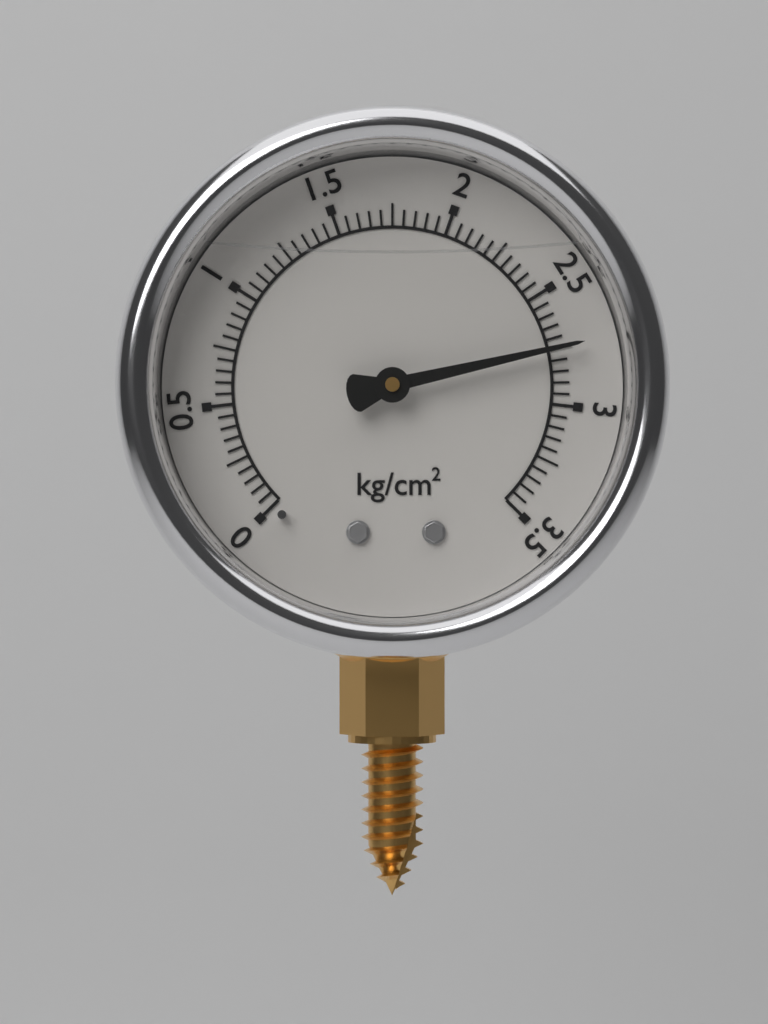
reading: 2.75 kg/cm²
